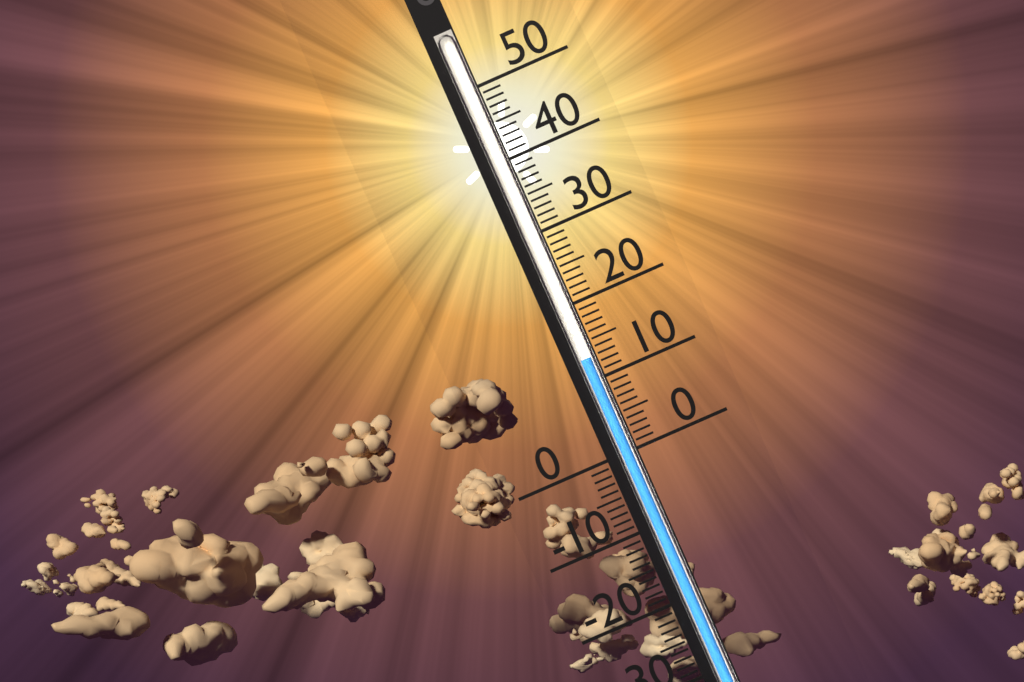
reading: 13 (no unit)
